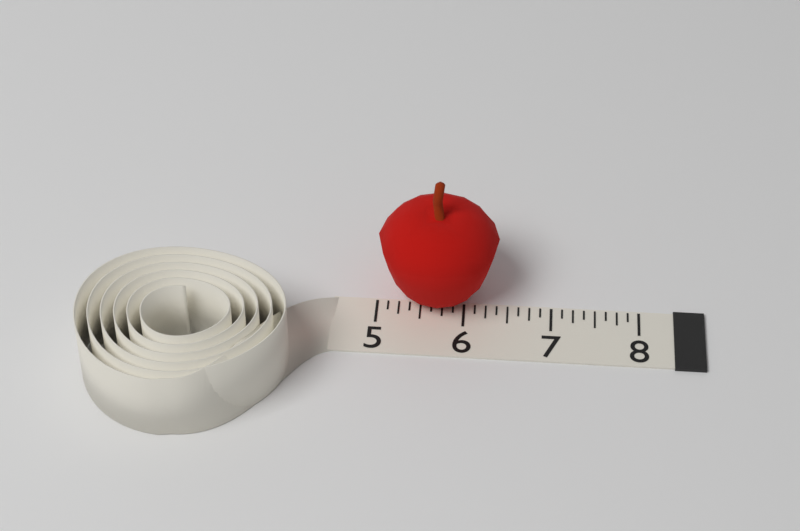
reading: 6.375 (no unit)
